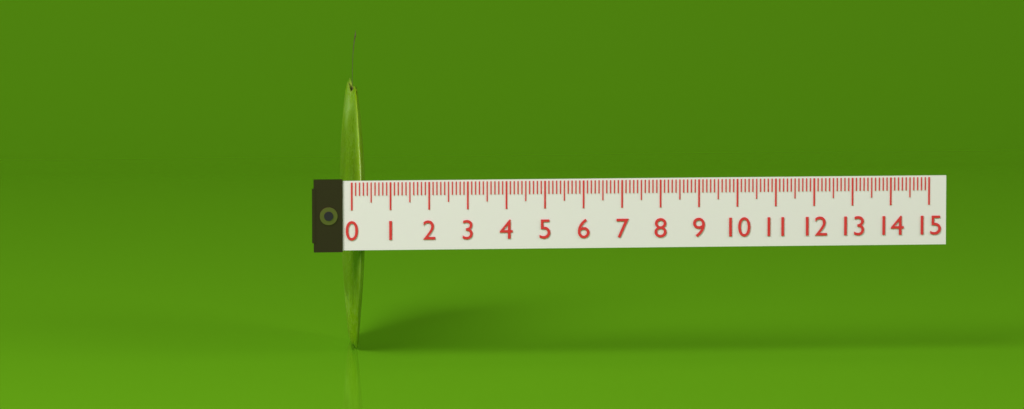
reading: 0.5 (no unit)
